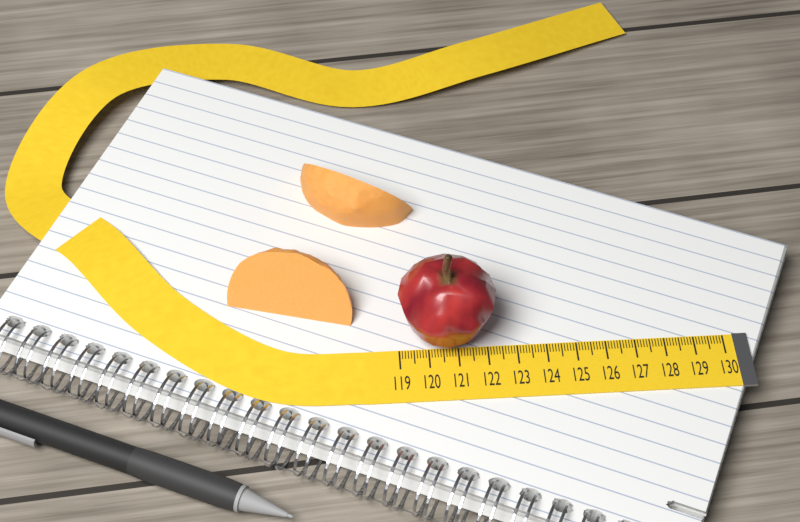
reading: 122.3 (no unit)
